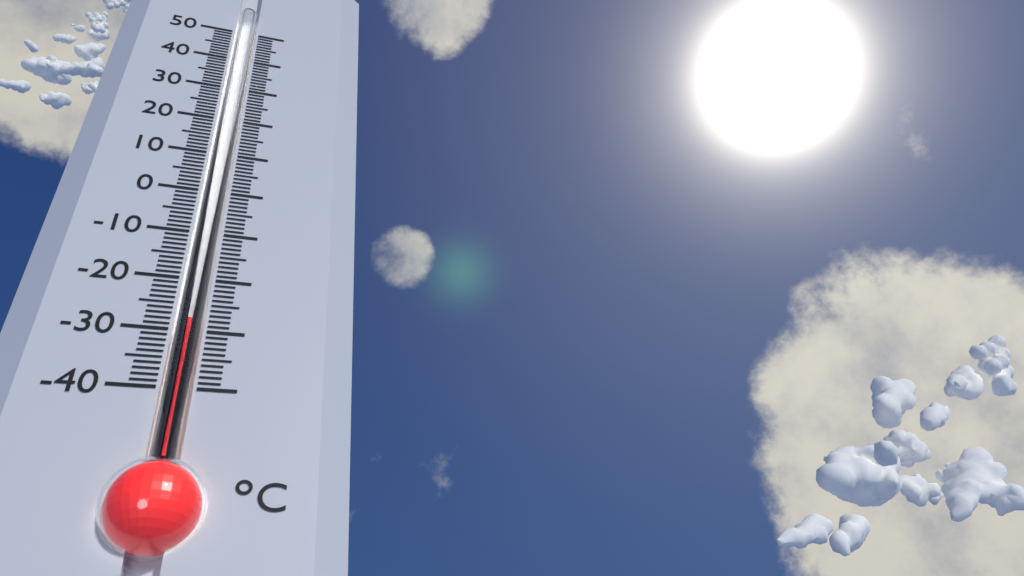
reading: -28 °C
